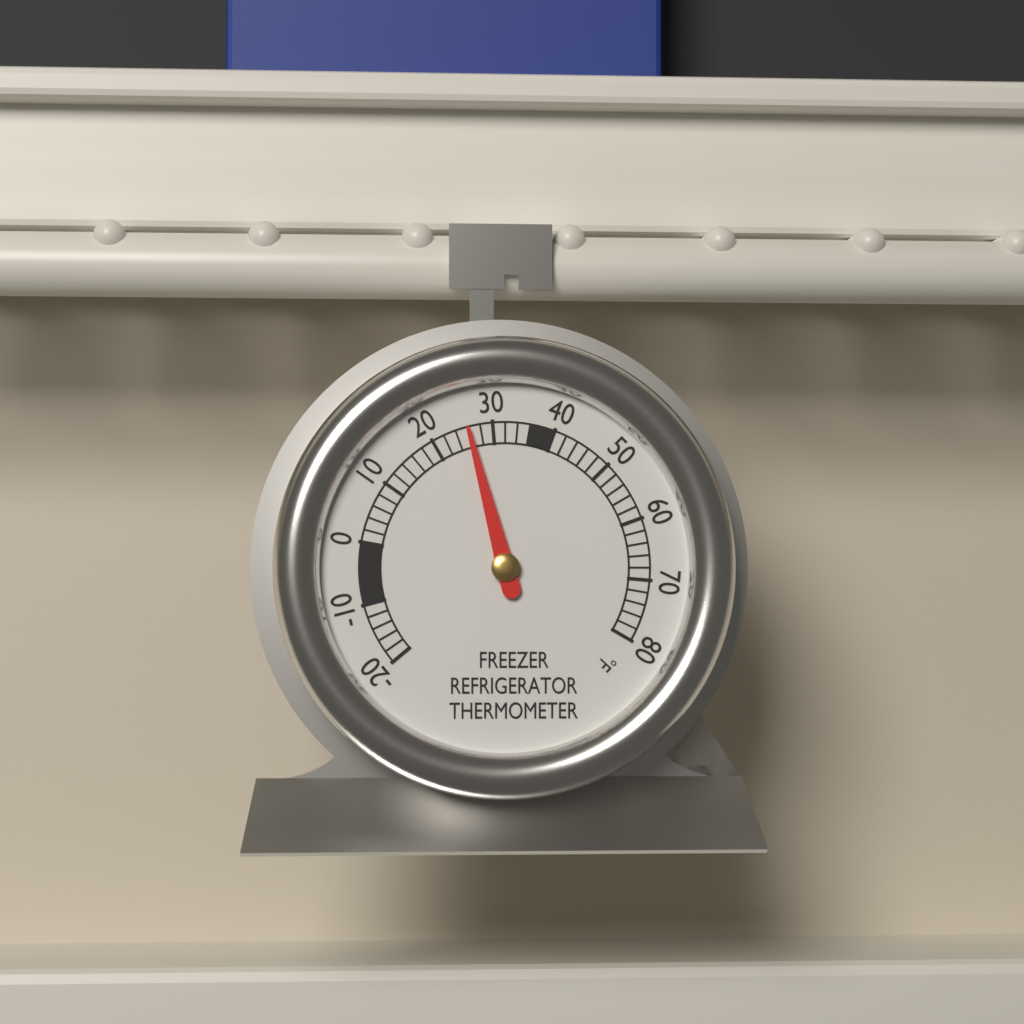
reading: 26 °F
